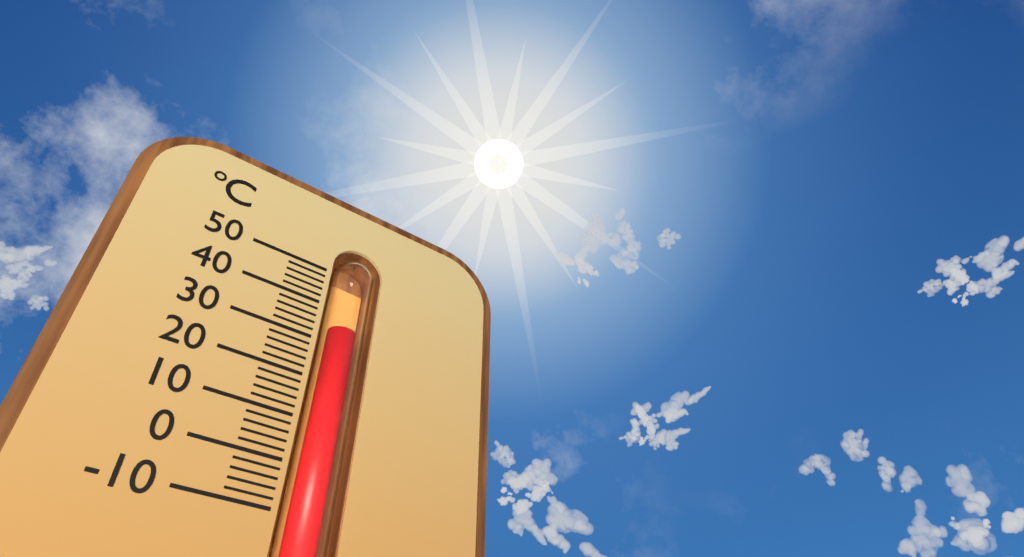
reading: 36 °C
